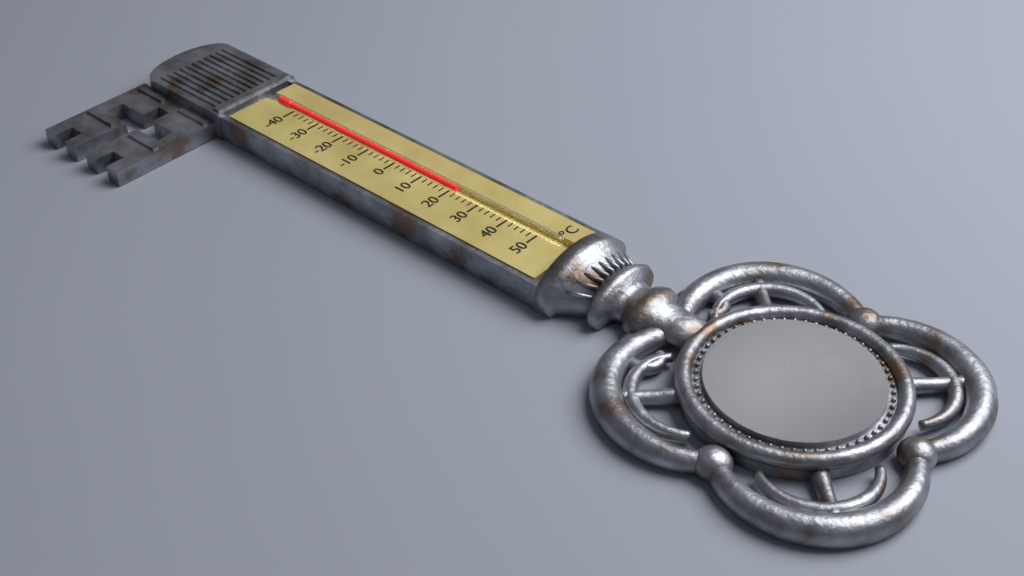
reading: 21 °C
